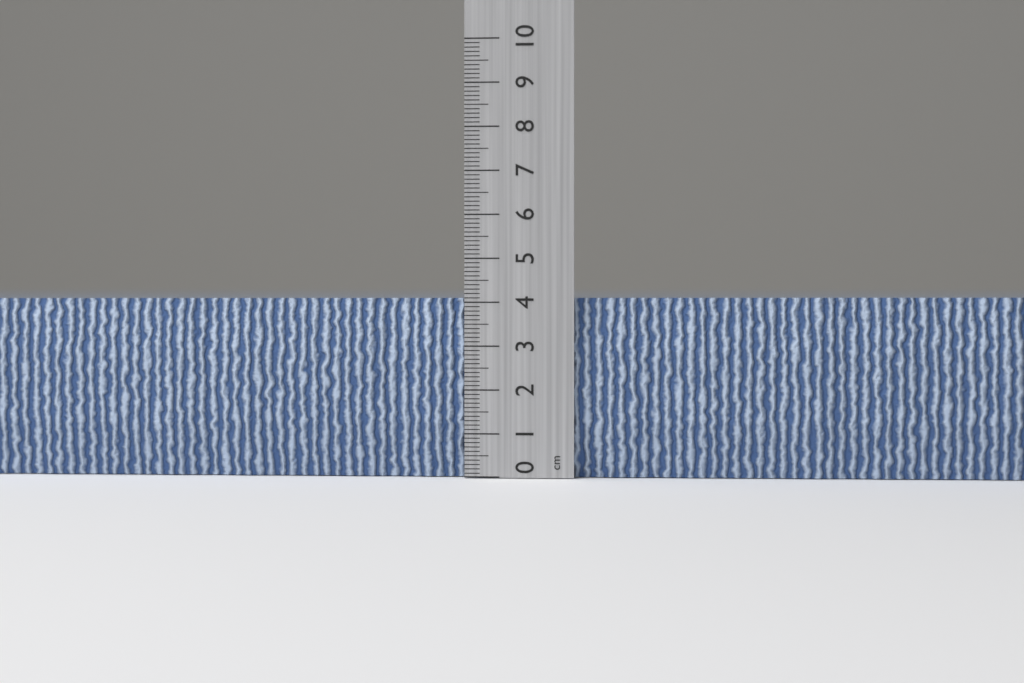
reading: 4.1 cm
